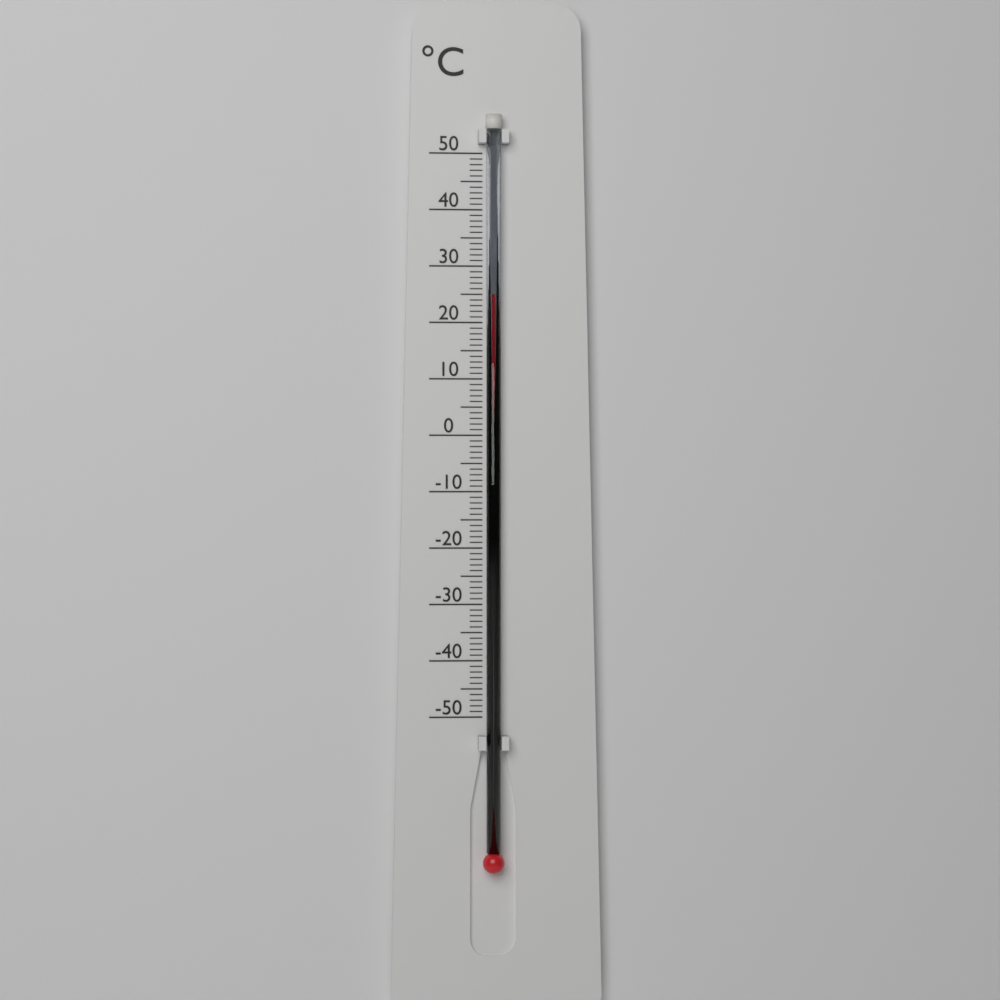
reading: 25 °C
